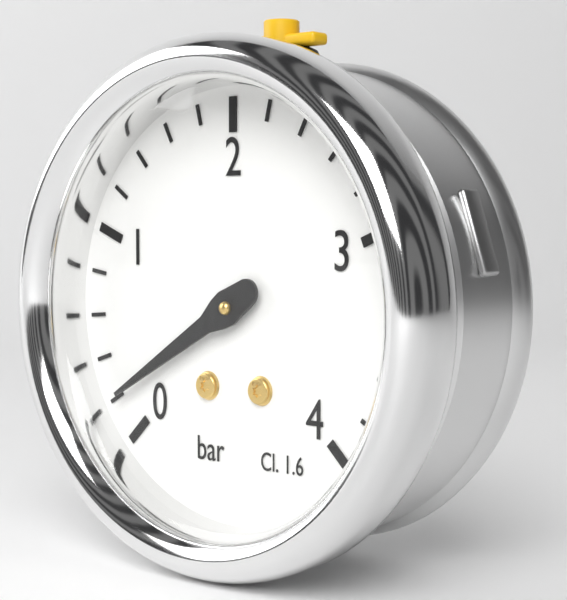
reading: 0.2 bar
